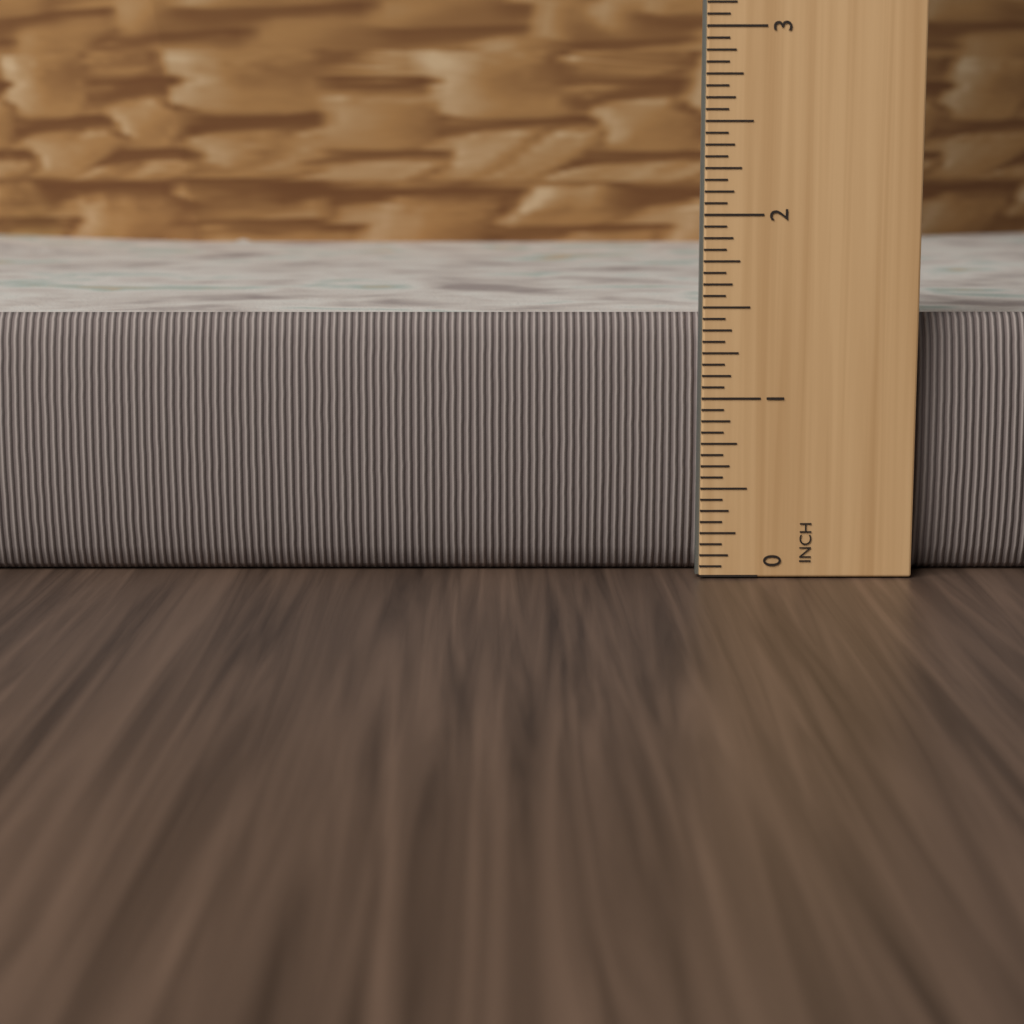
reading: 1.5625 inch
